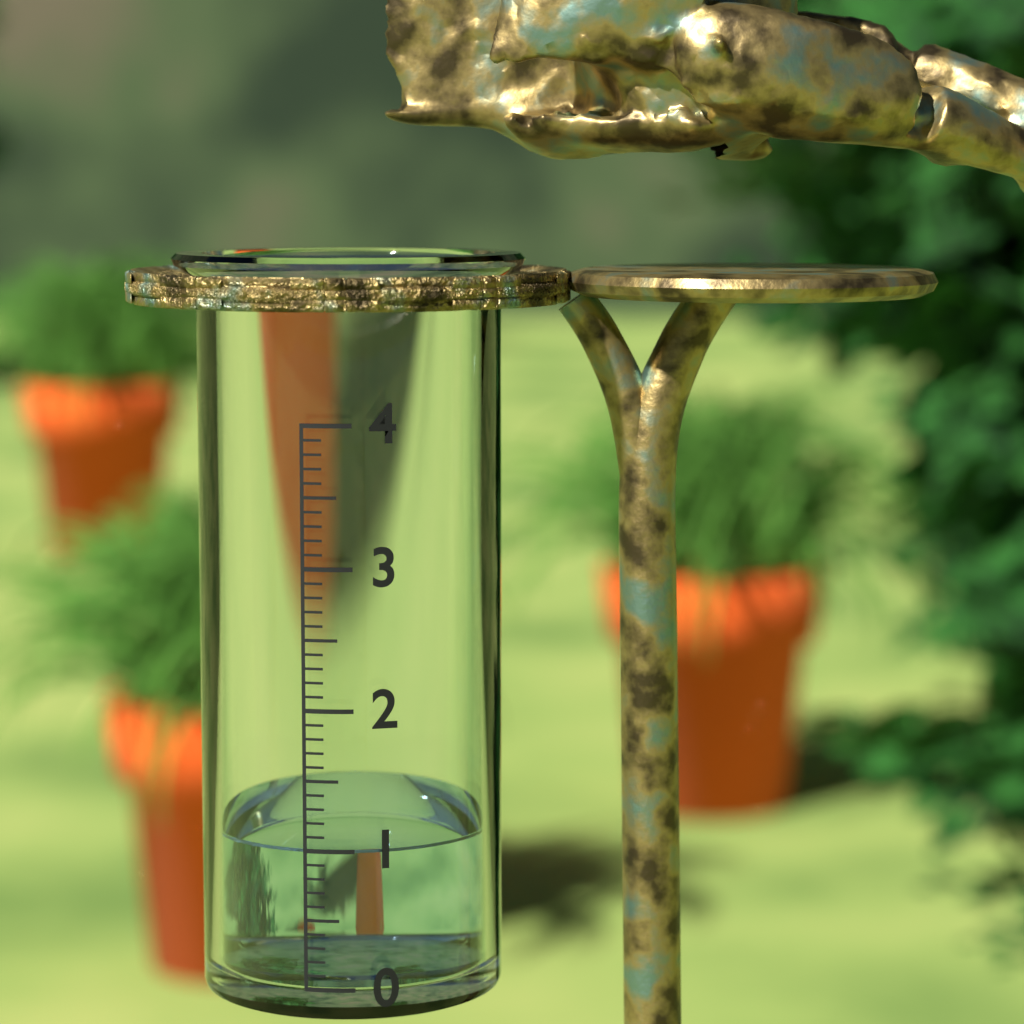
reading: 1.0 (no unit)
